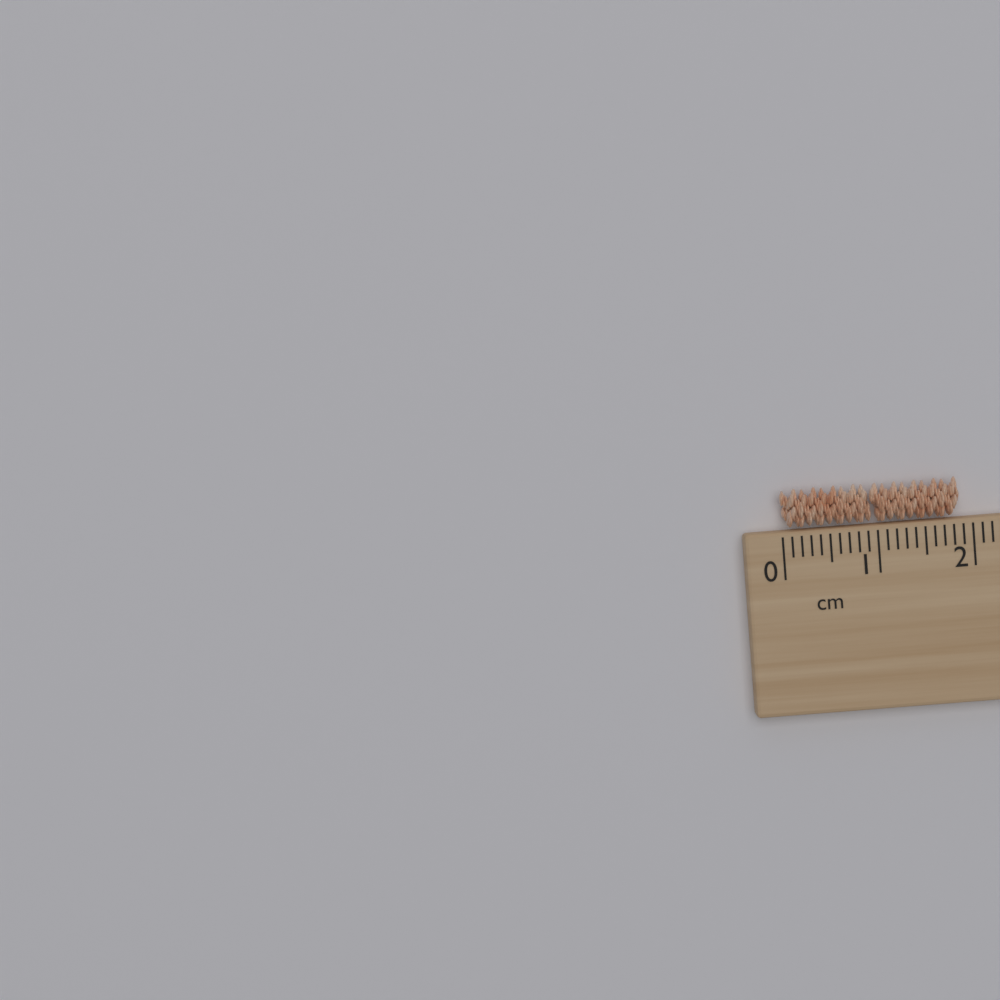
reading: 1.9 cm
